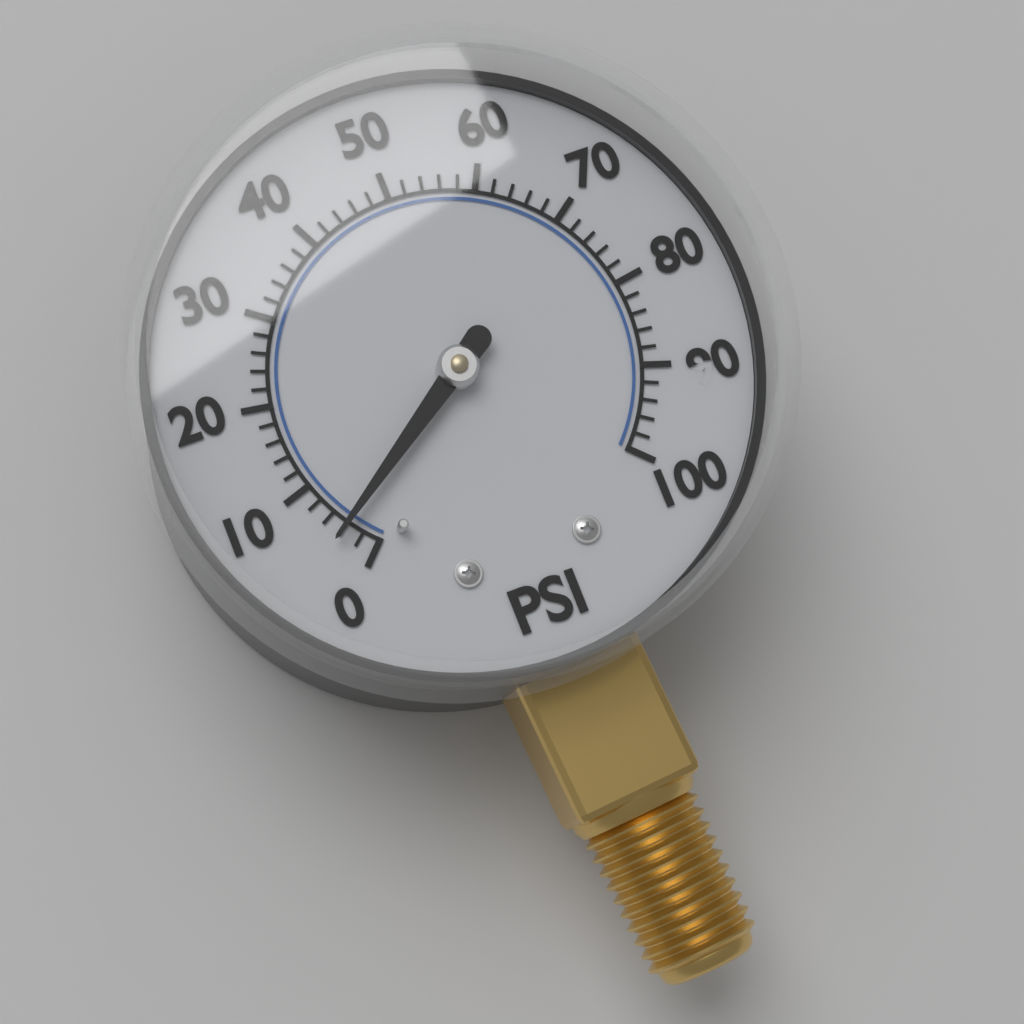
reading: 4 psi
